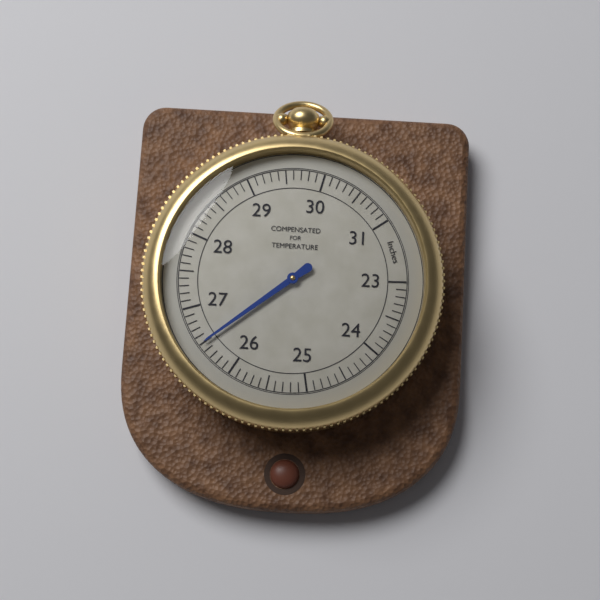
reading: 26.5 inches
